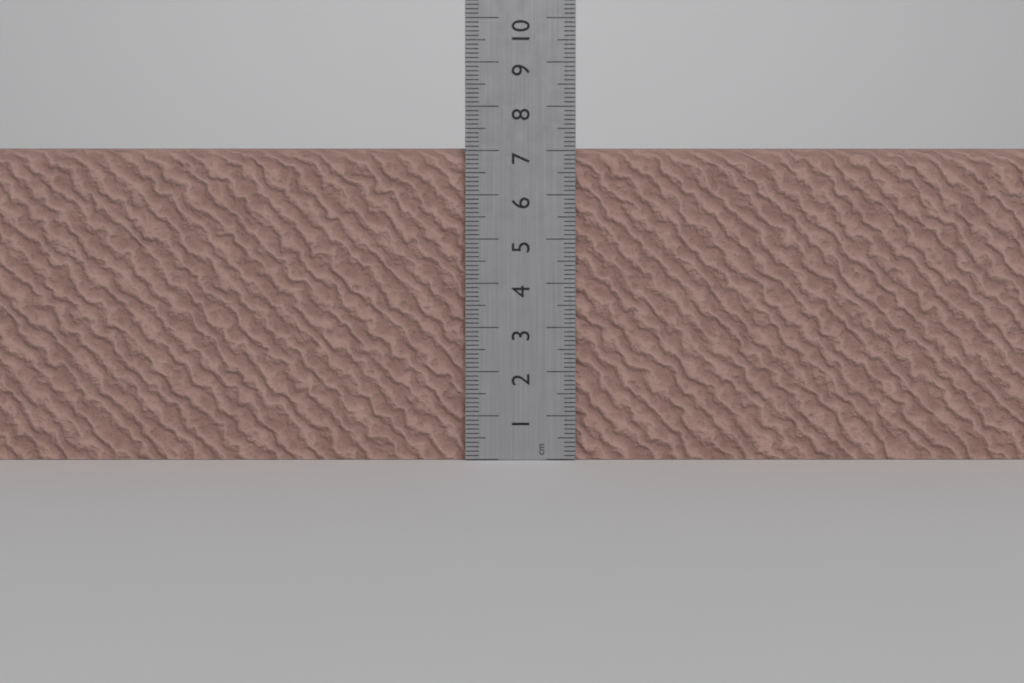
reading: 7.1 cm
